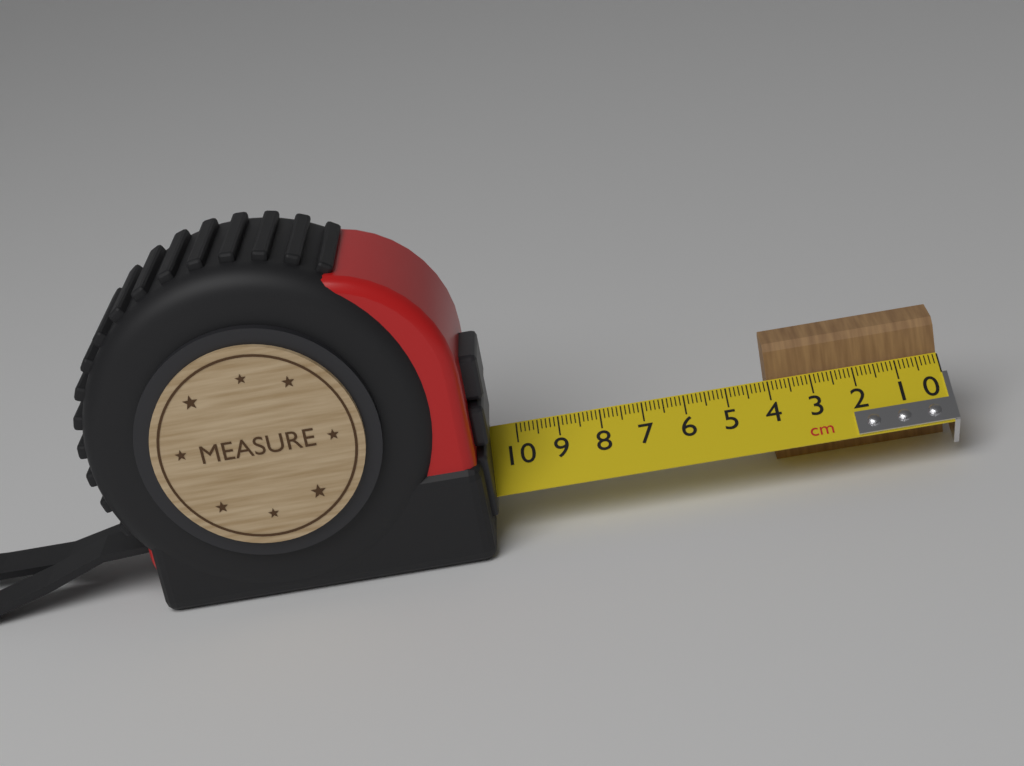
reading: 4.0 cm
